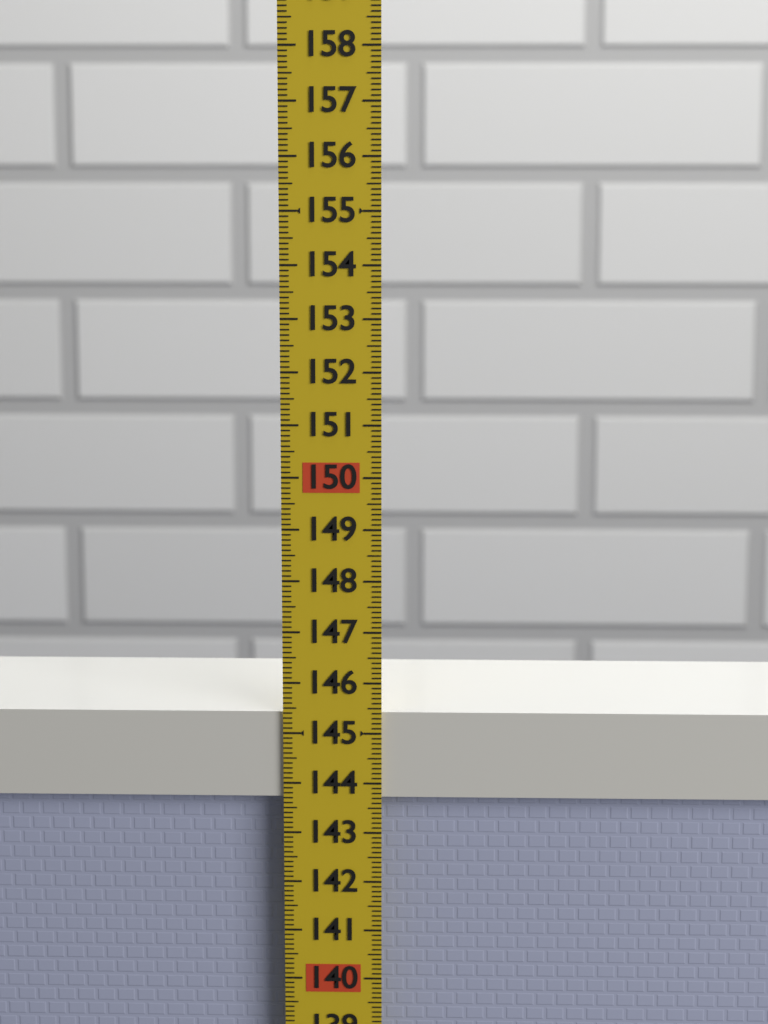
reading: 145.4 (no unit)
